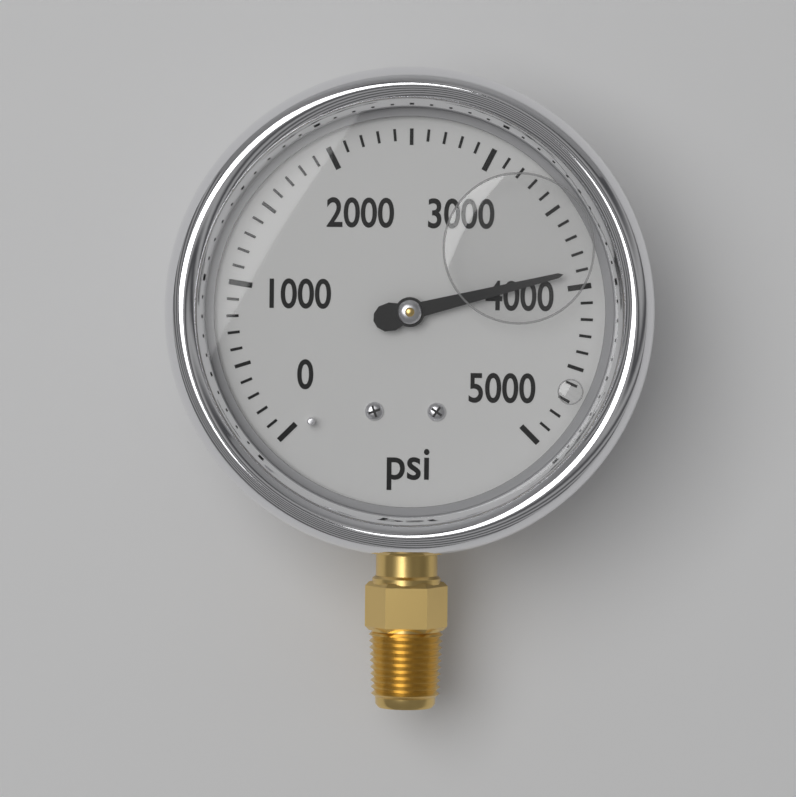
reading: 3900 psi
